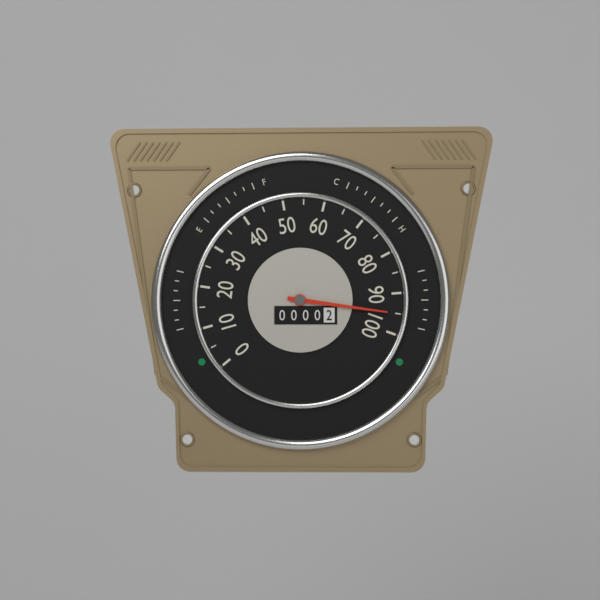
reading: 95 (no unit)
